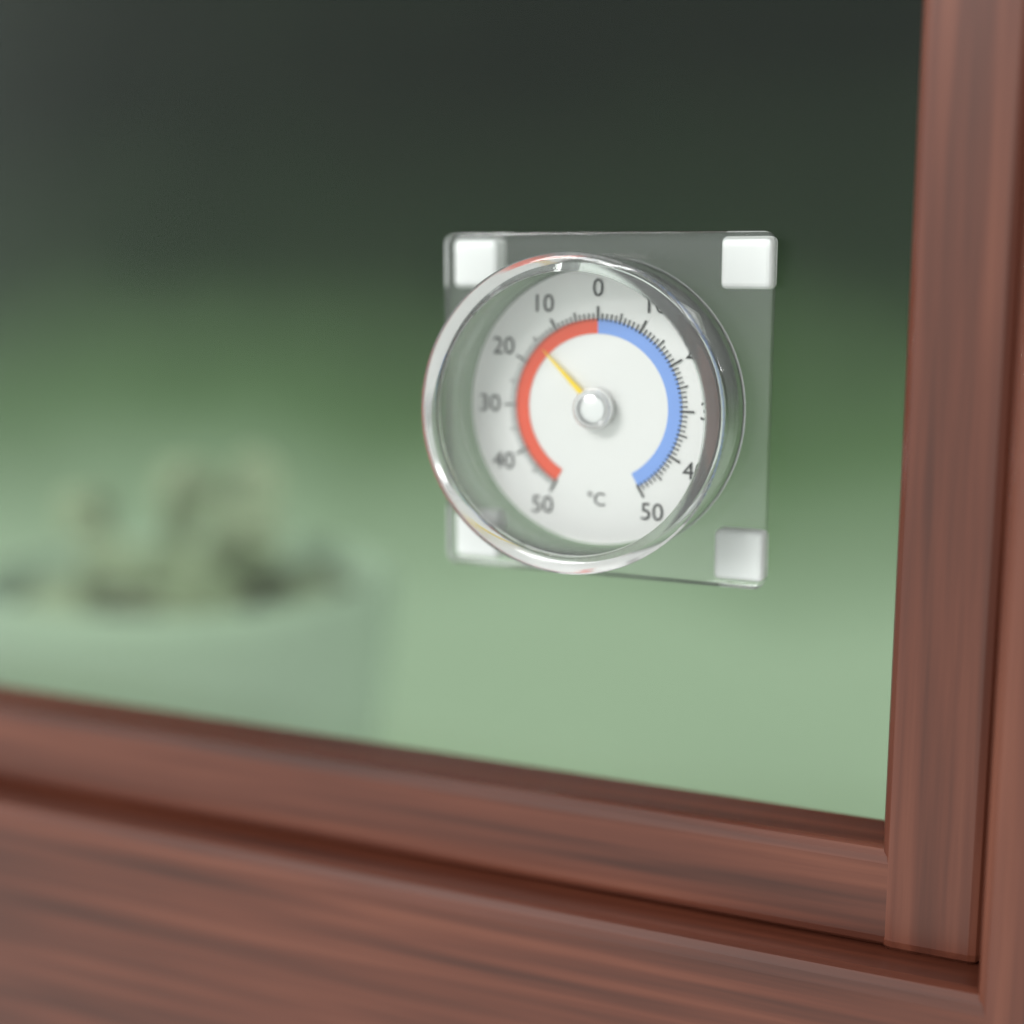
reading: 15 °C
